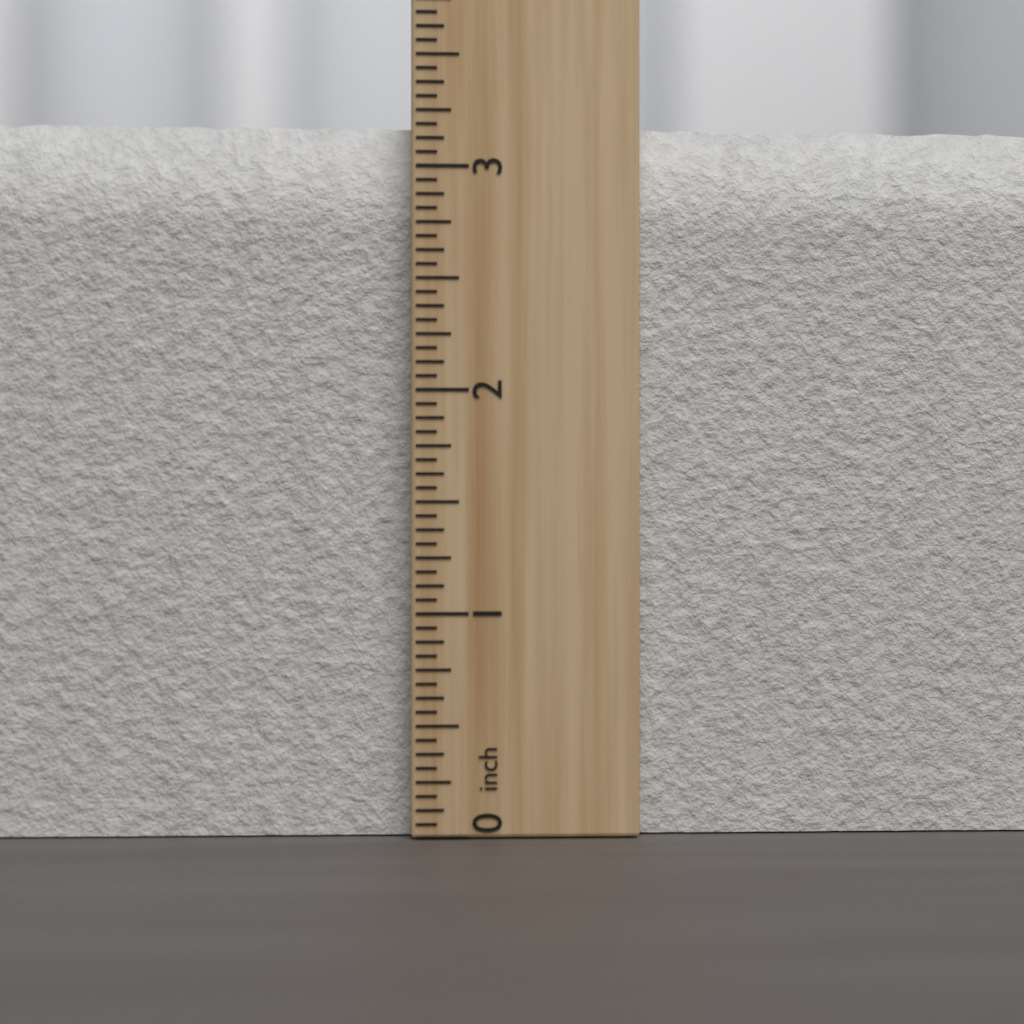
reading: 3.1875 inch
